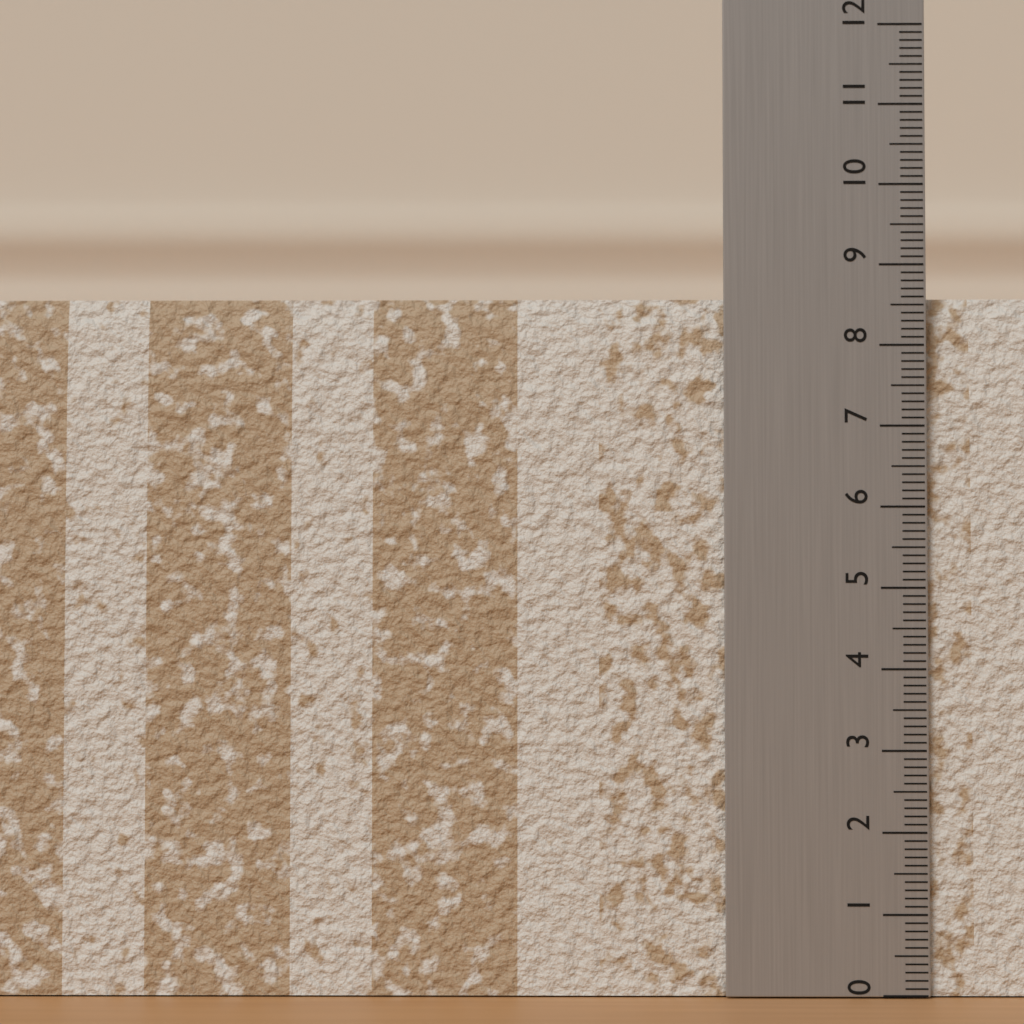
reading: 8.6 (no unit)
